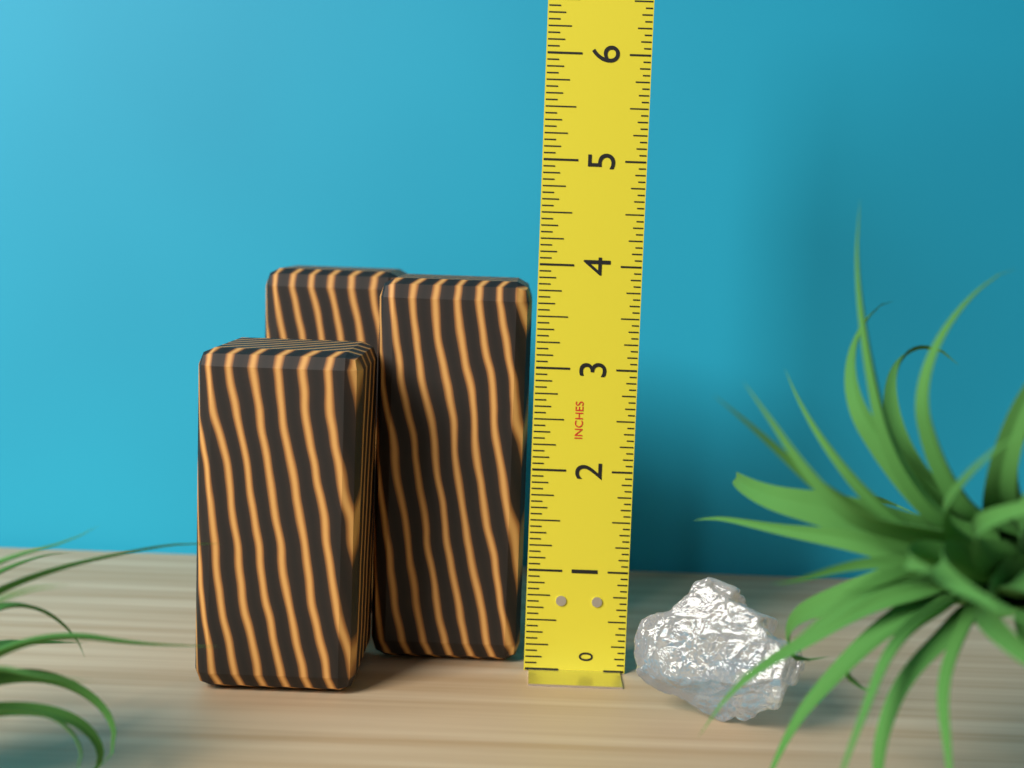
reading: 3.8125 in
